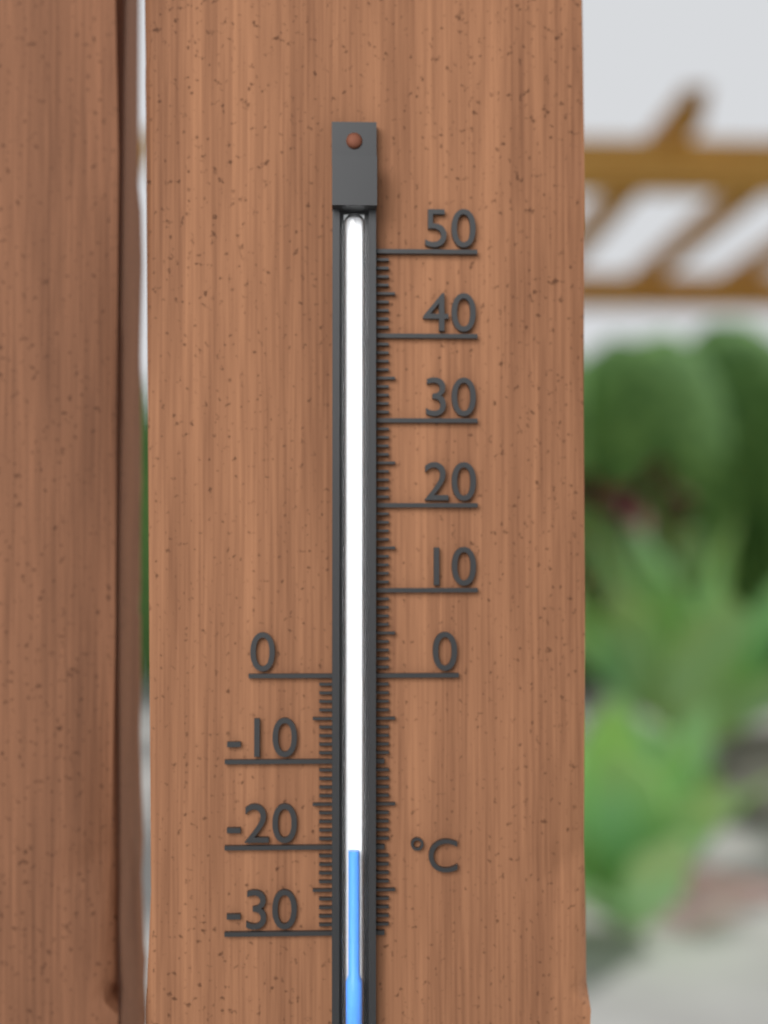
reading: -20 °C
